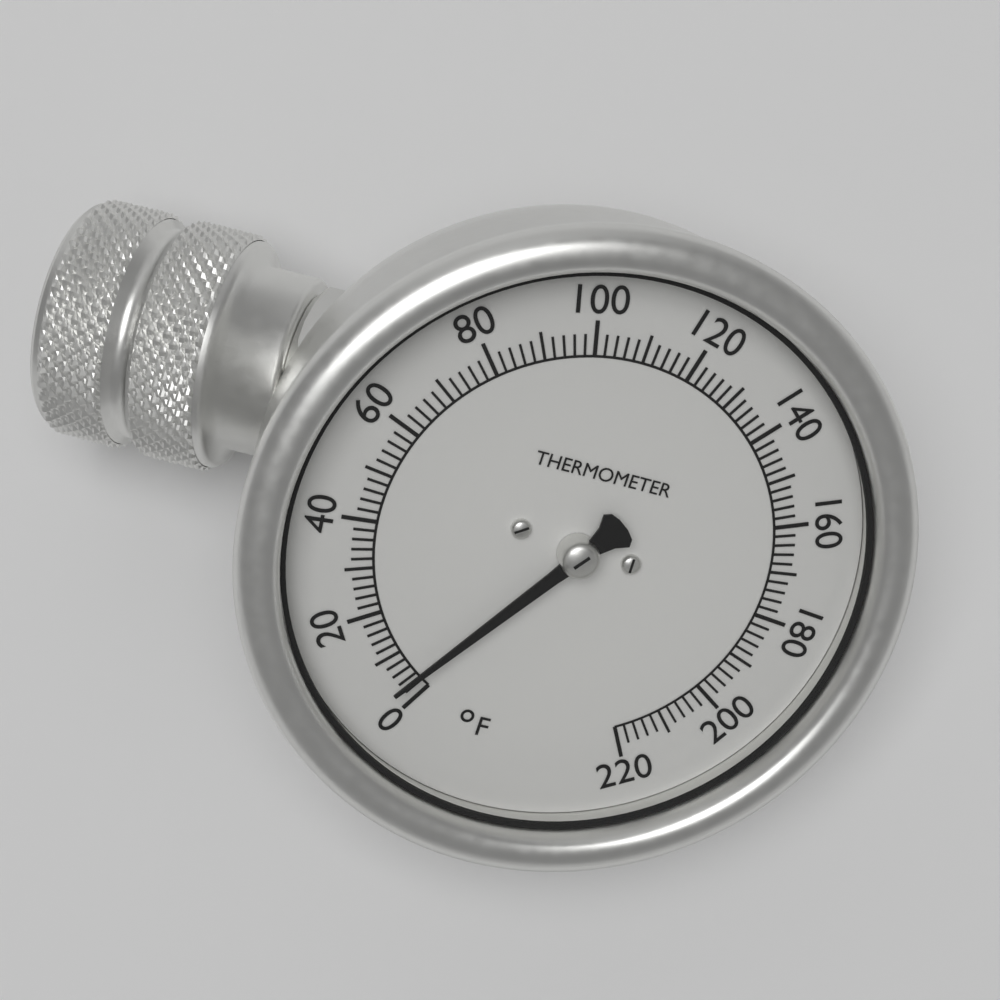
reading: 4 °F
